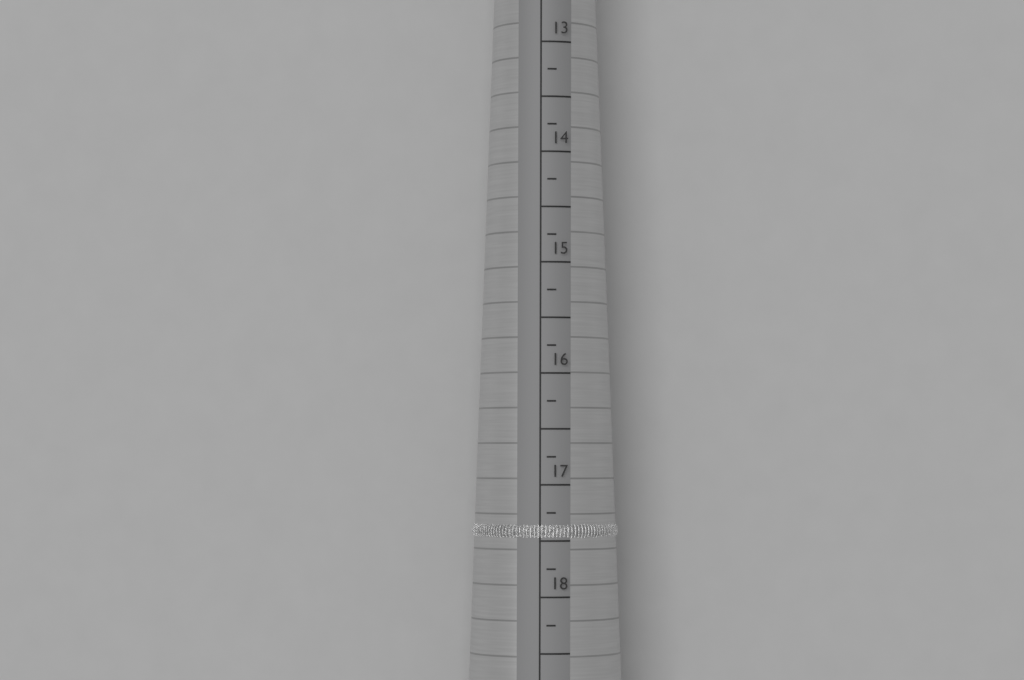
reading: 17.50 mm
